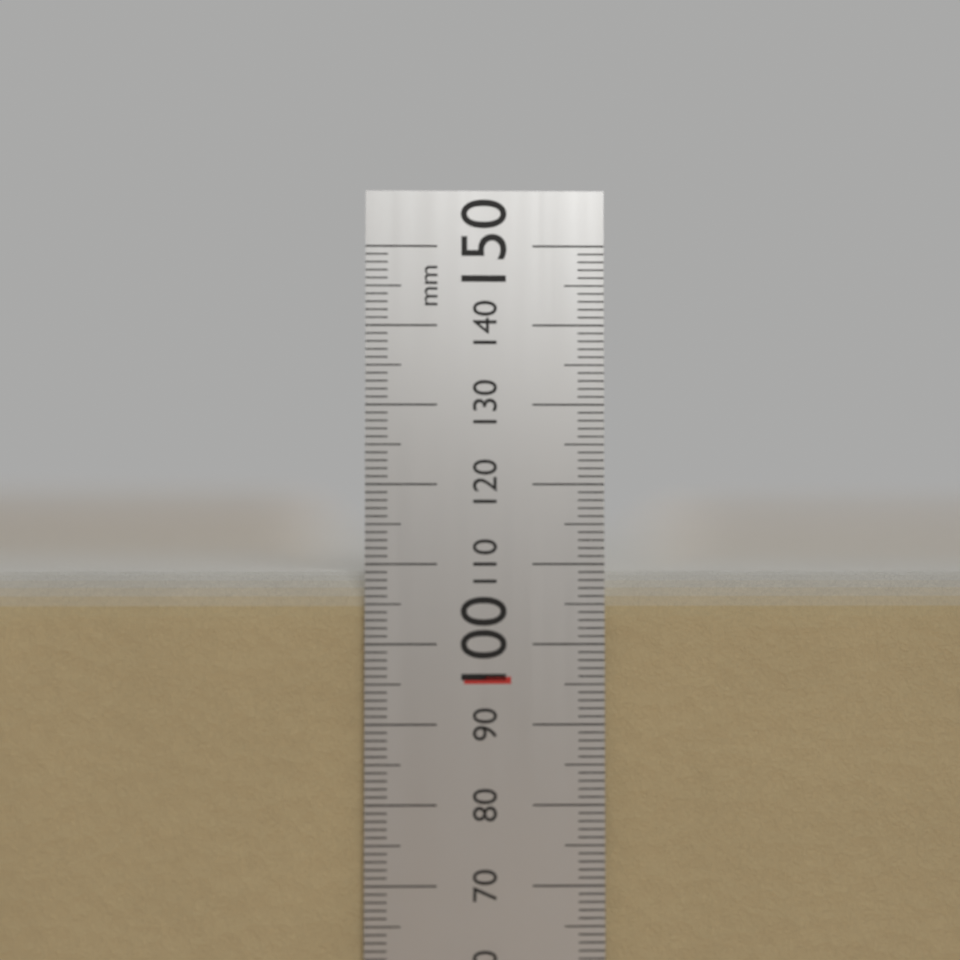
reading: 109 mm
